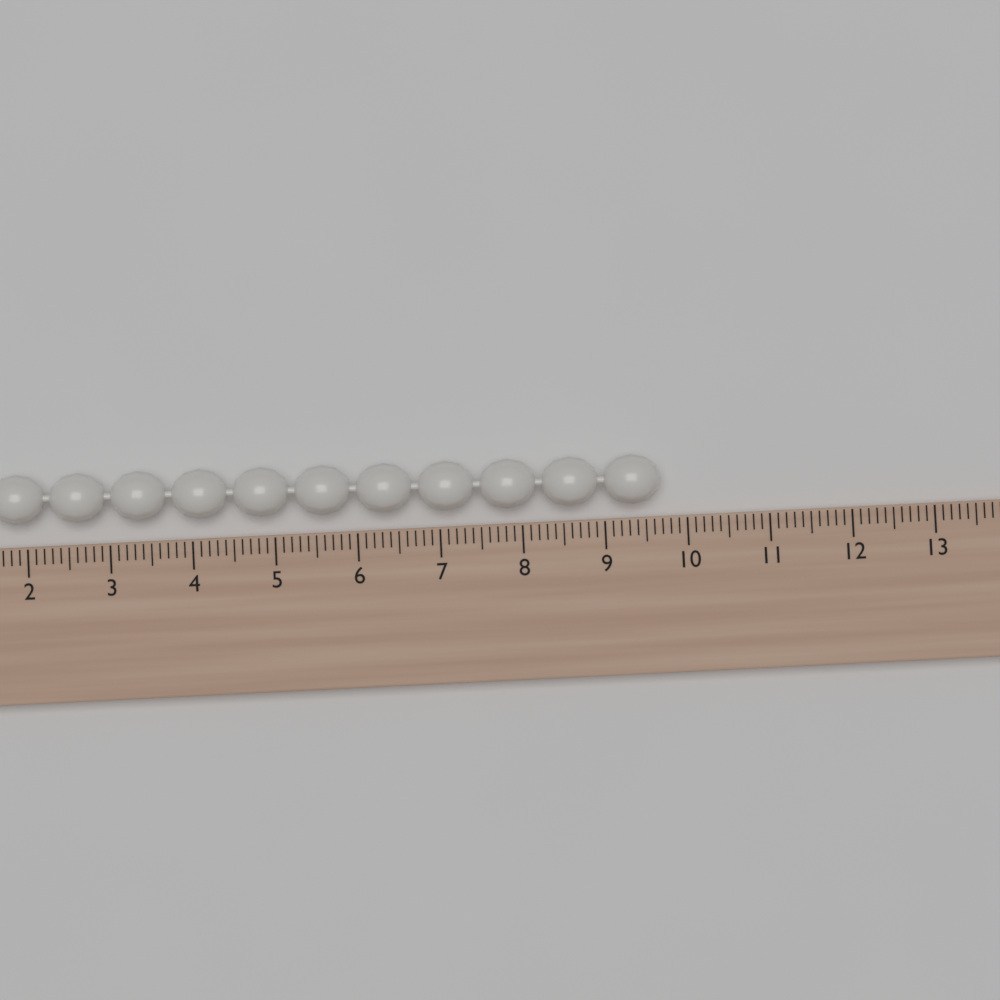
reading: 9.7 (no unit)
